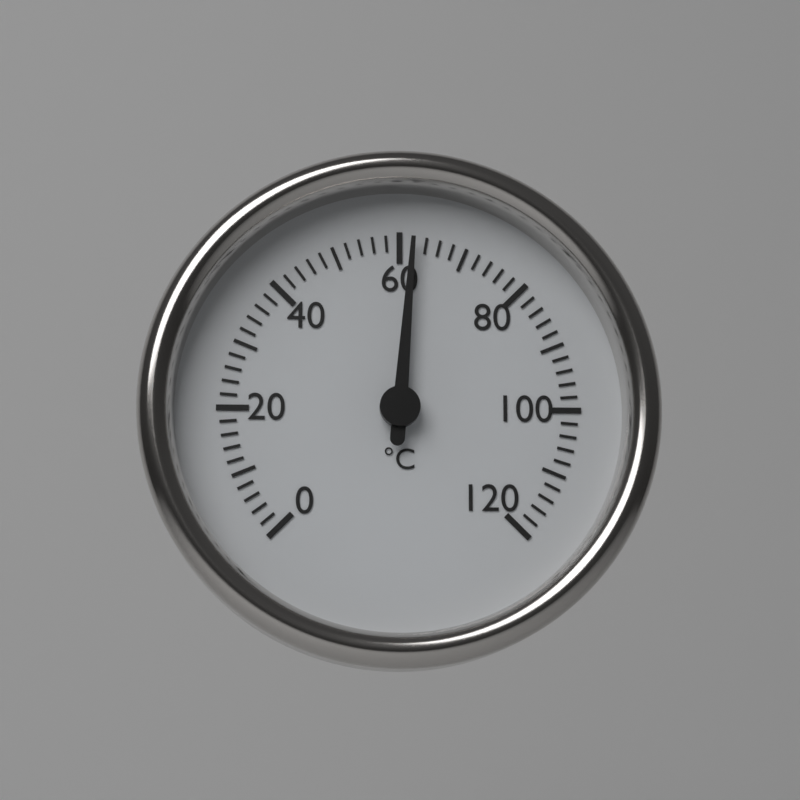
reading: 62 °C
